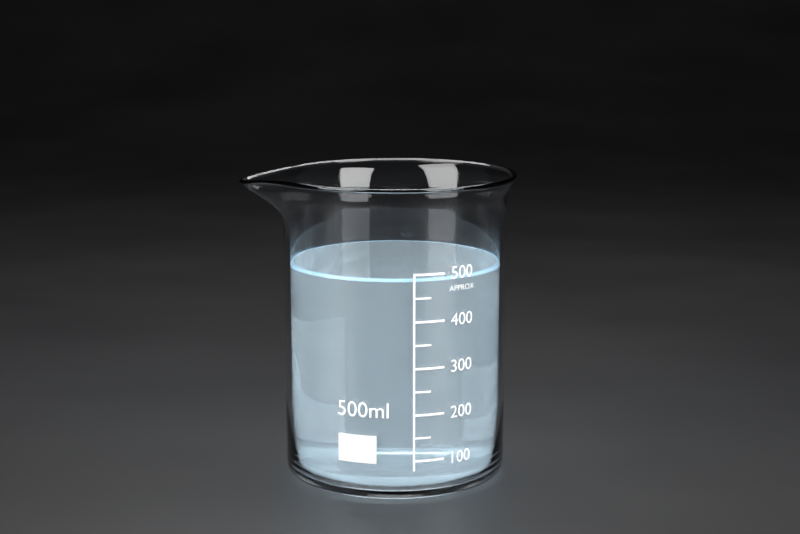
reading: 490 ml
